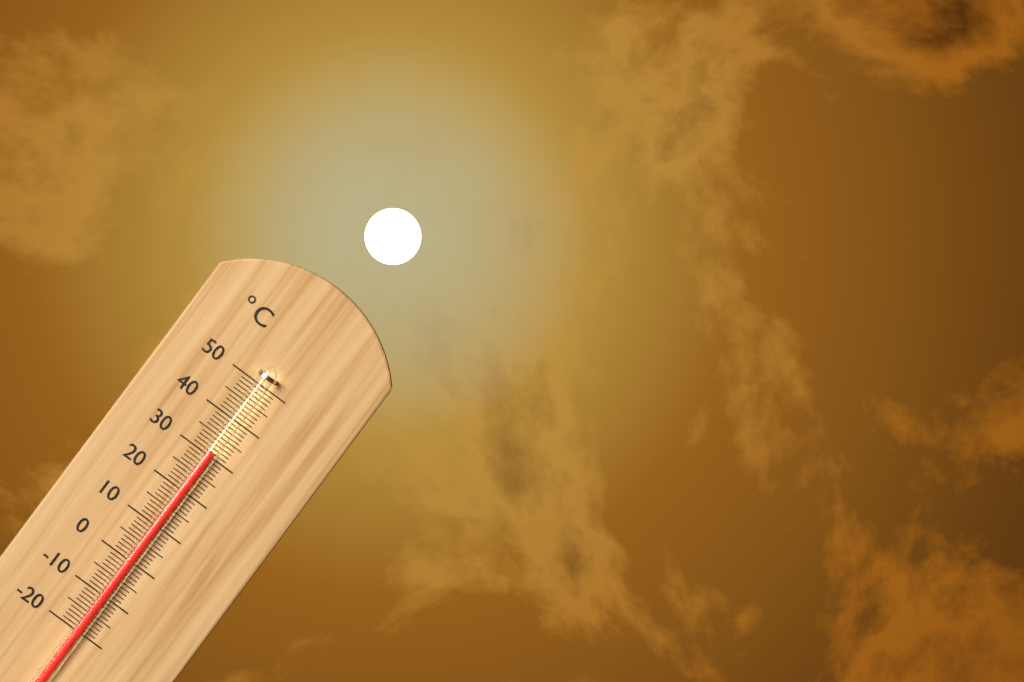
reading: 31 °C
